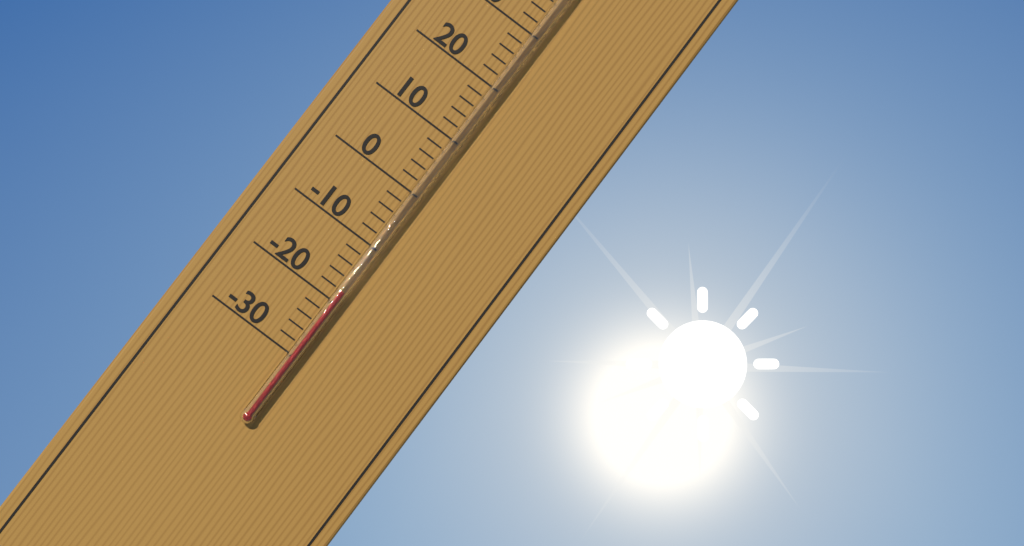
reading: -18 °C
